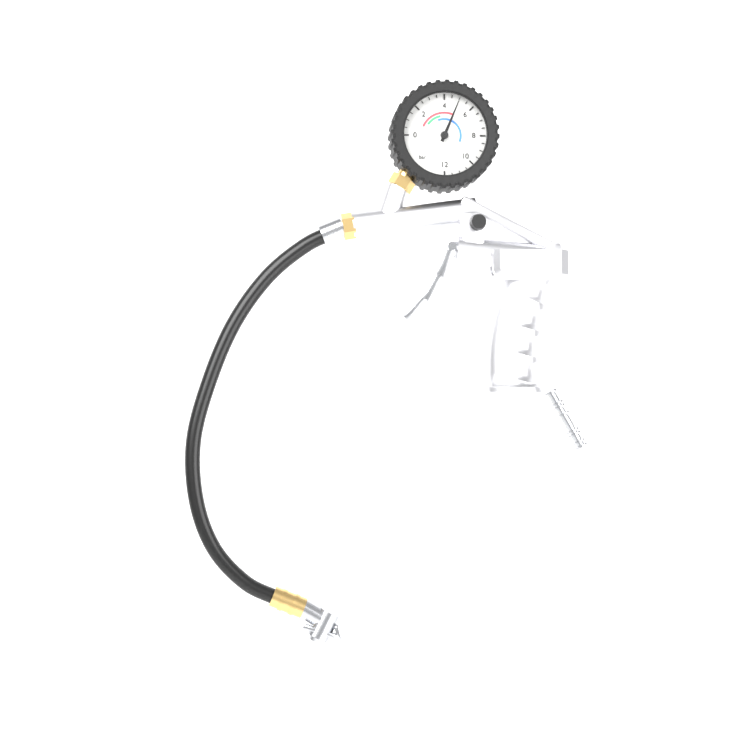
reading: 5.0 bar
